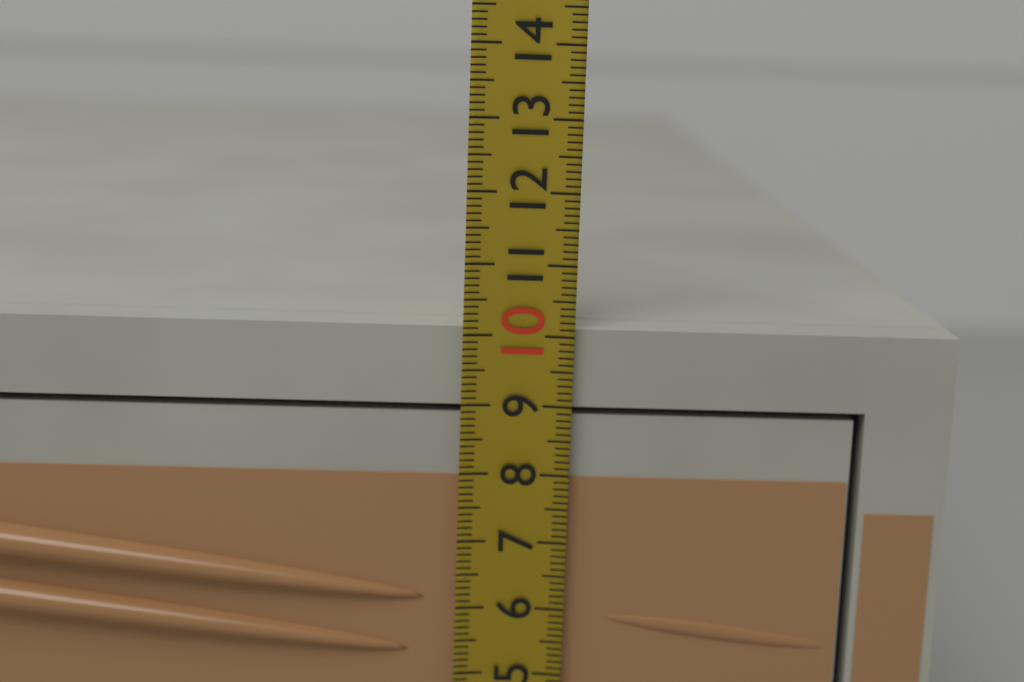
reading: 10.1 (no unit)
